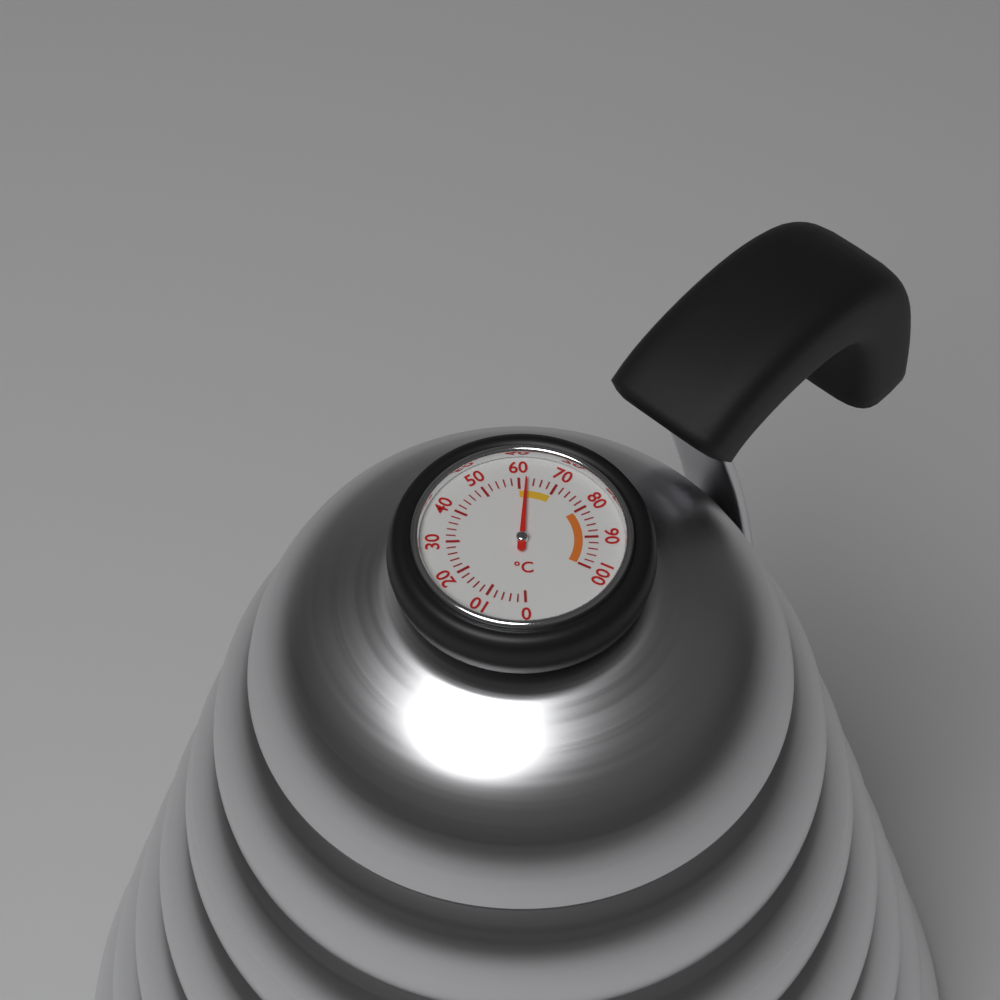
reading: 62 °C
